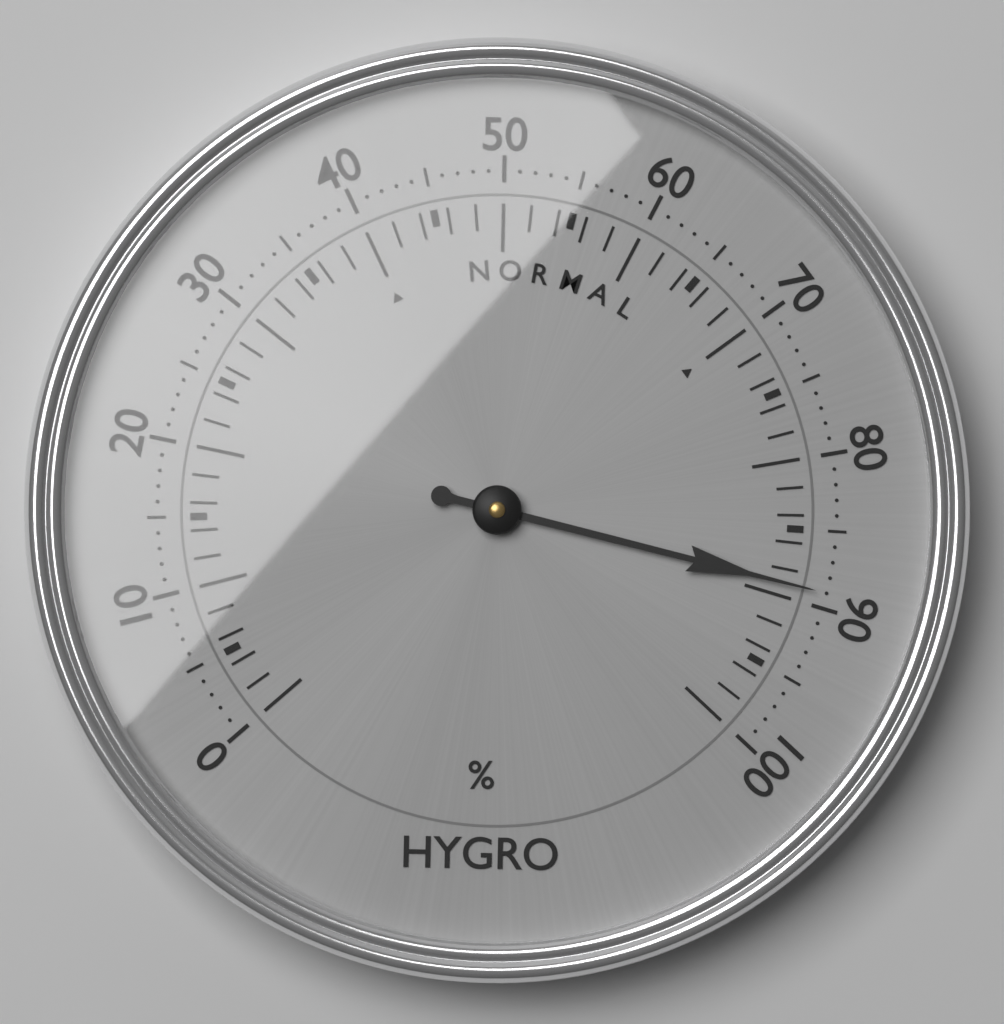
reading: 89 %
